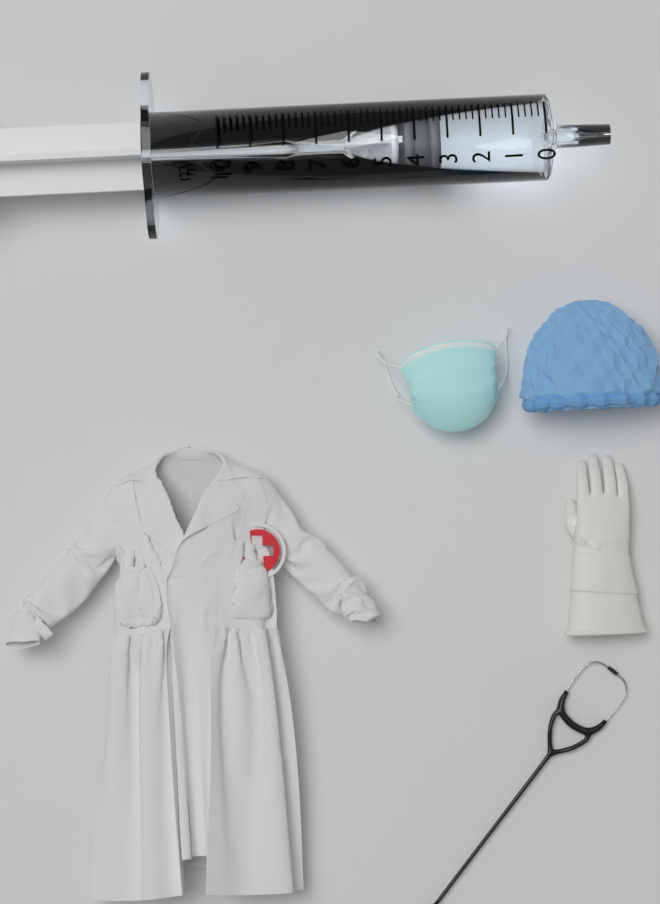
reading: 3.2 ml
